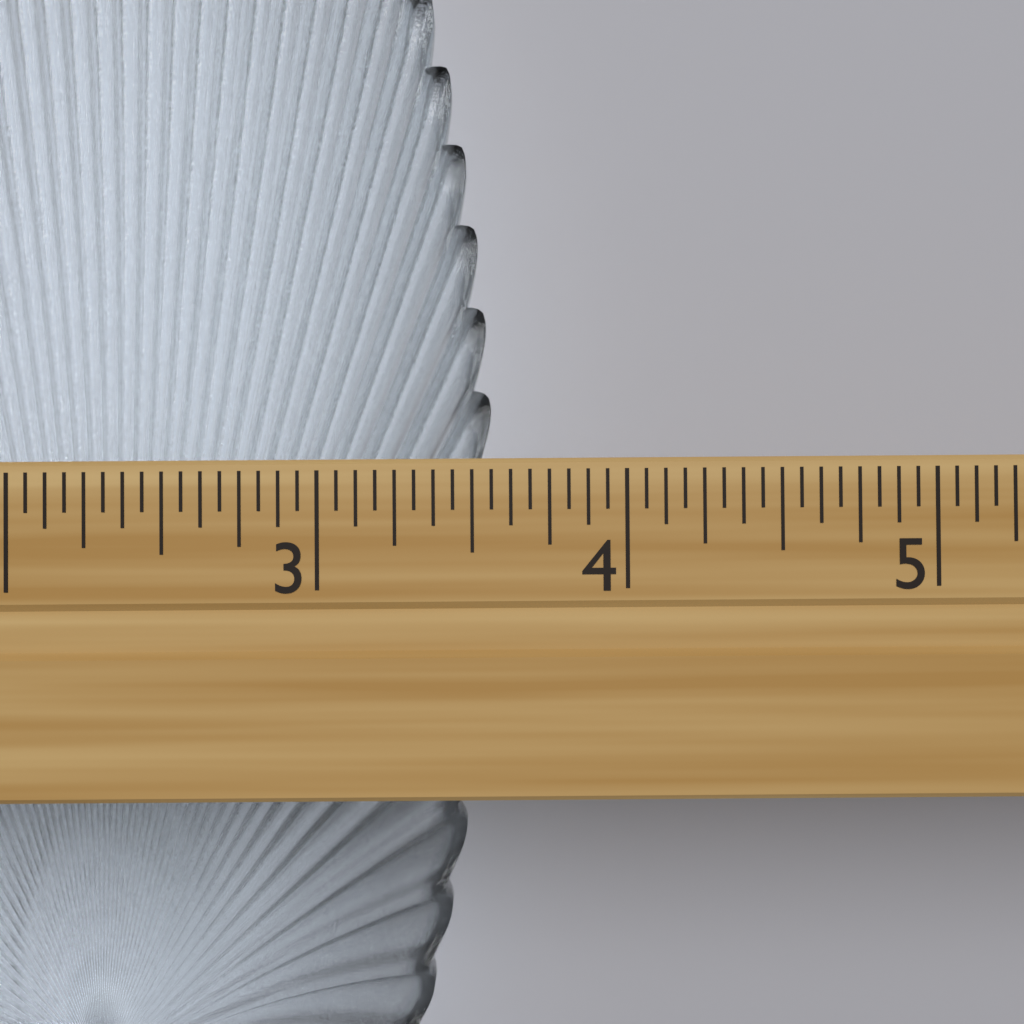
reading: 3.5625 in
